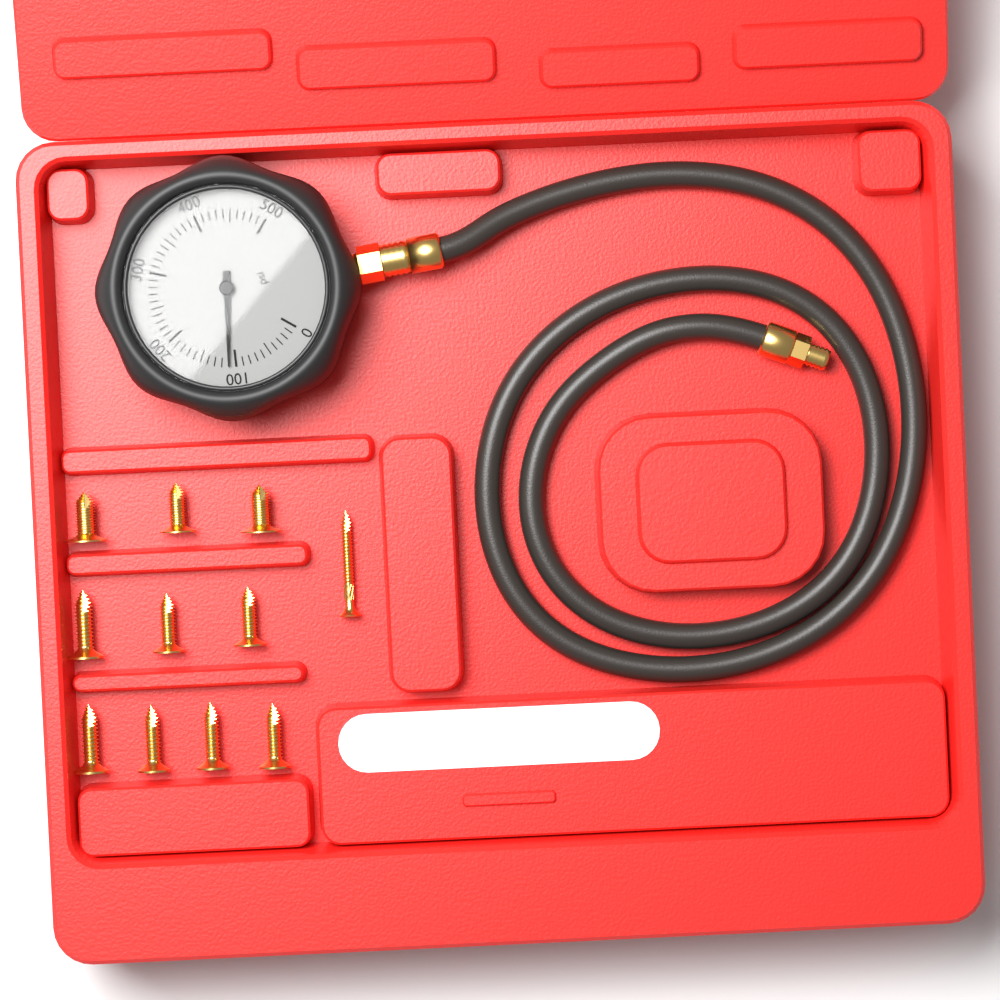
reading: 110 psi
